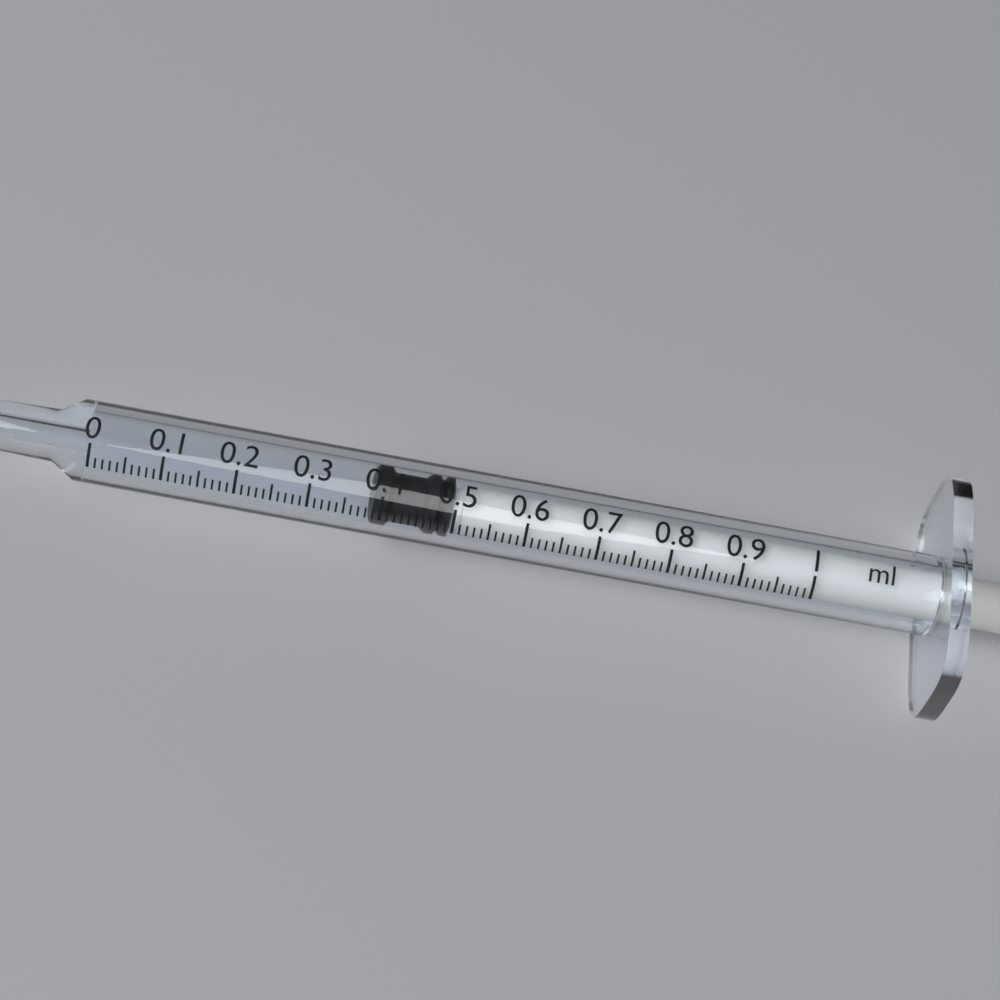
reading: 0.39 ml
